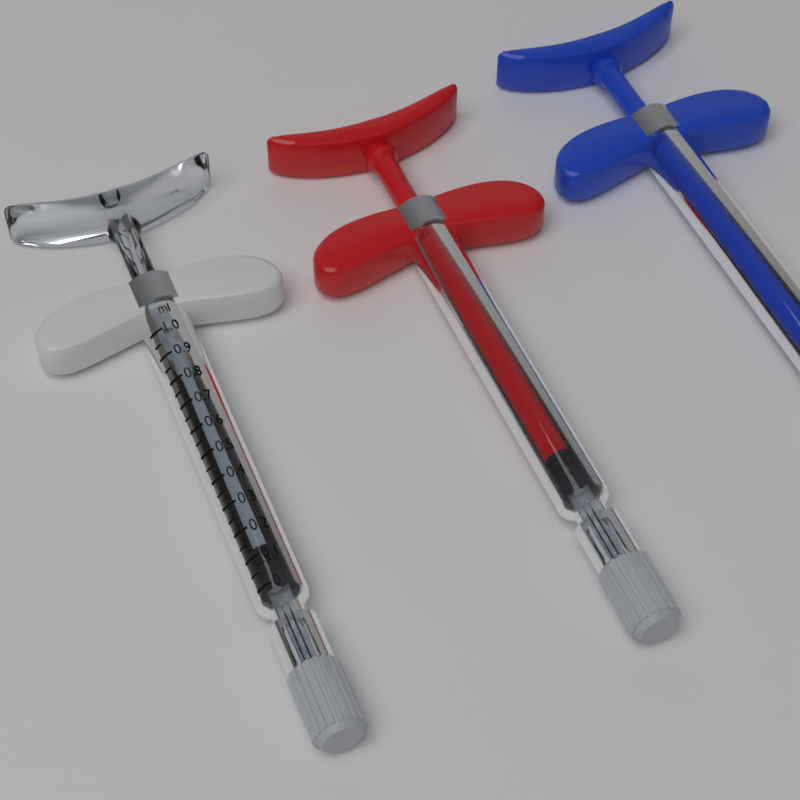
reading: 0.05 ml
